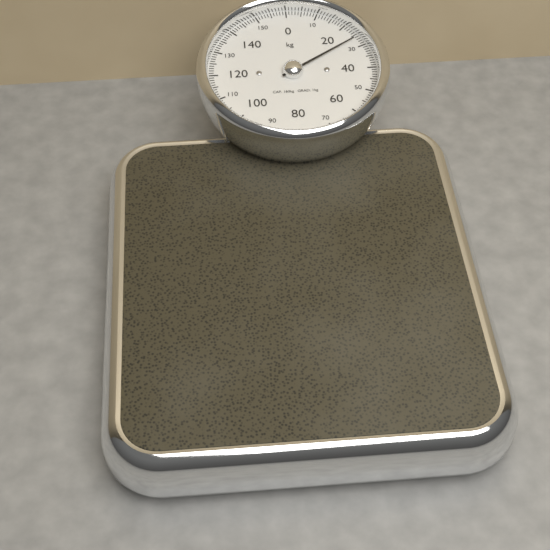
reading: 26 kg
